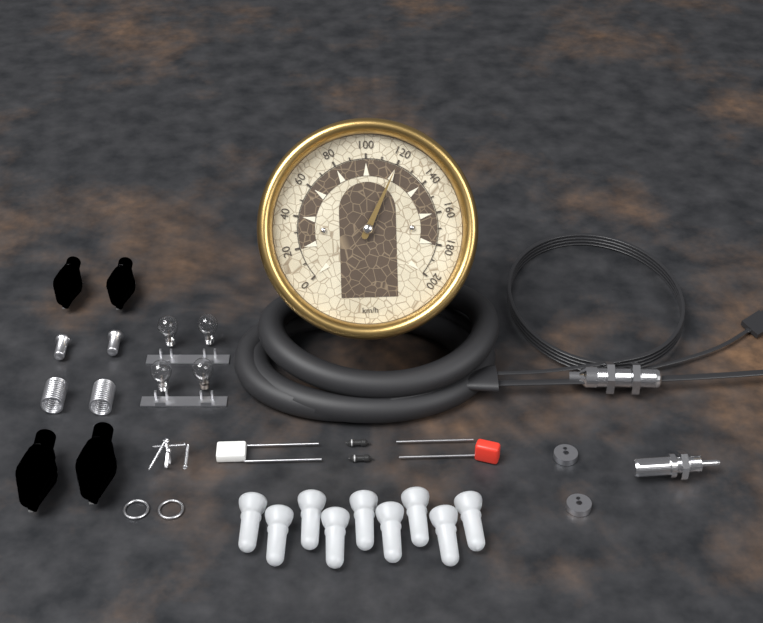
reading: 120 km/h
